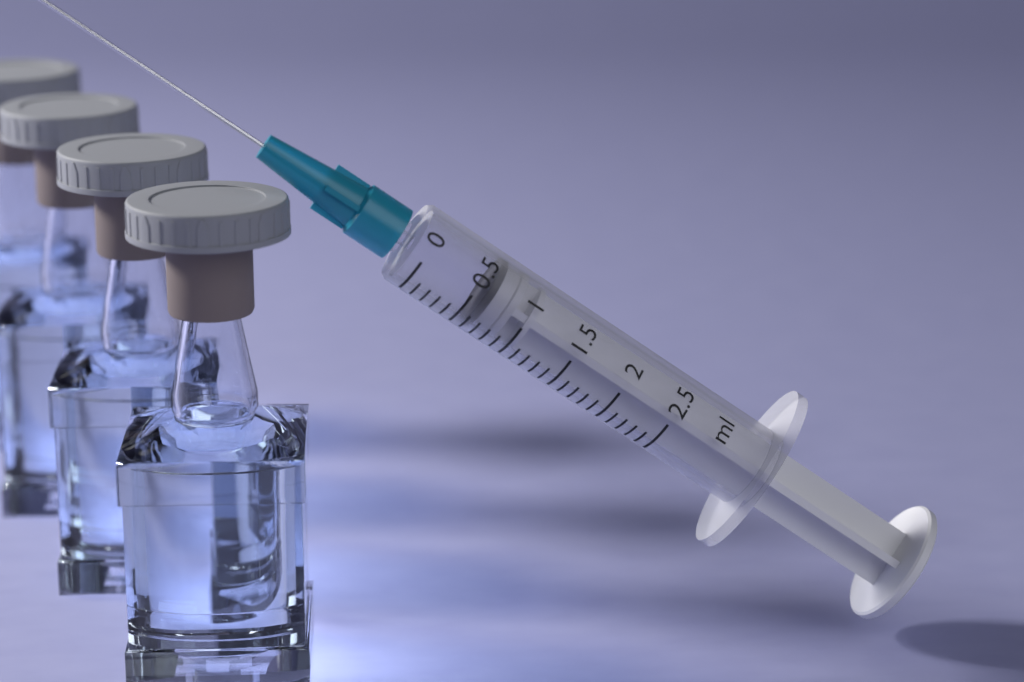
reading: 0.6 ml
